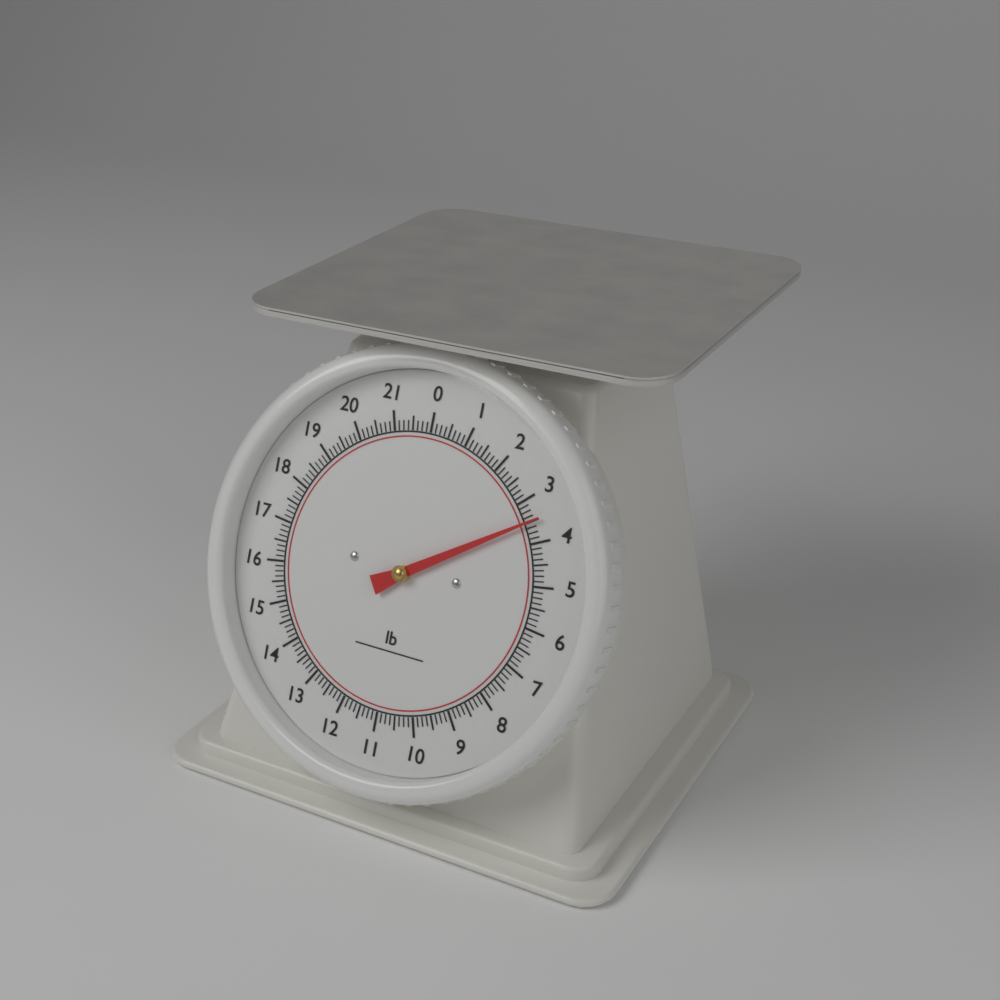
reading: 3.500 lb
